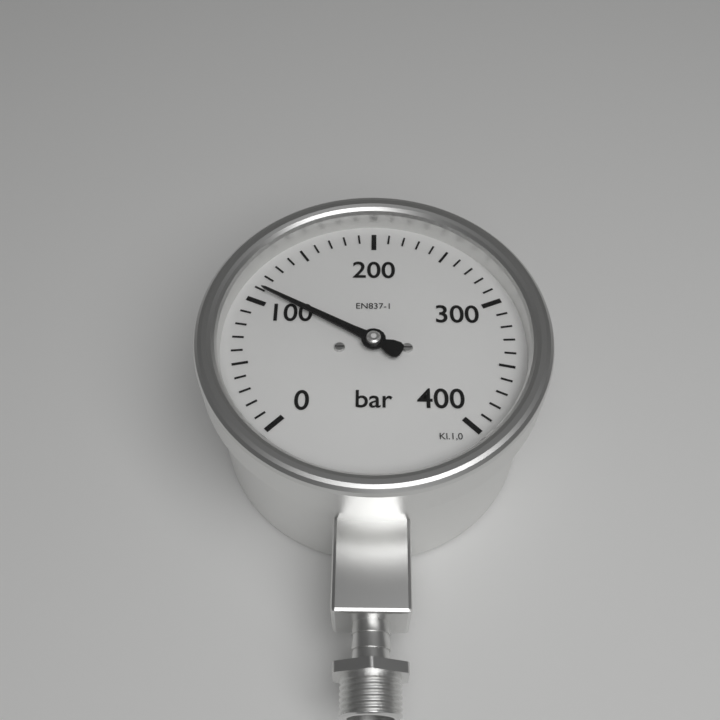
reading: 110 bar
